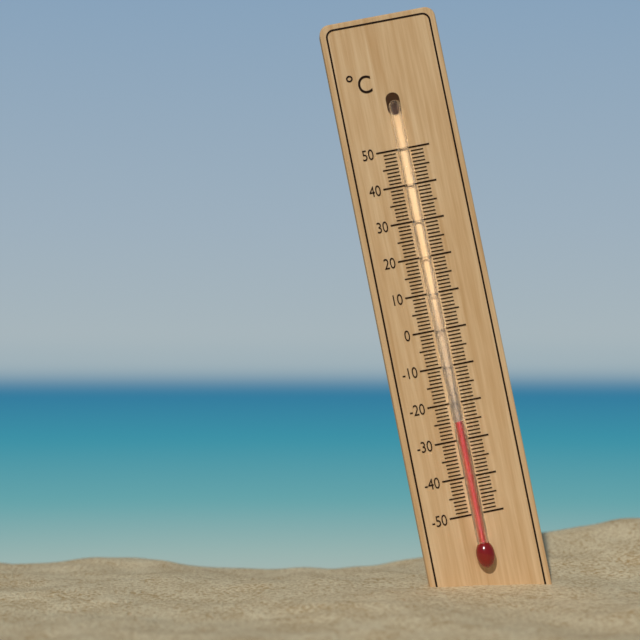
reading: -25 °C
